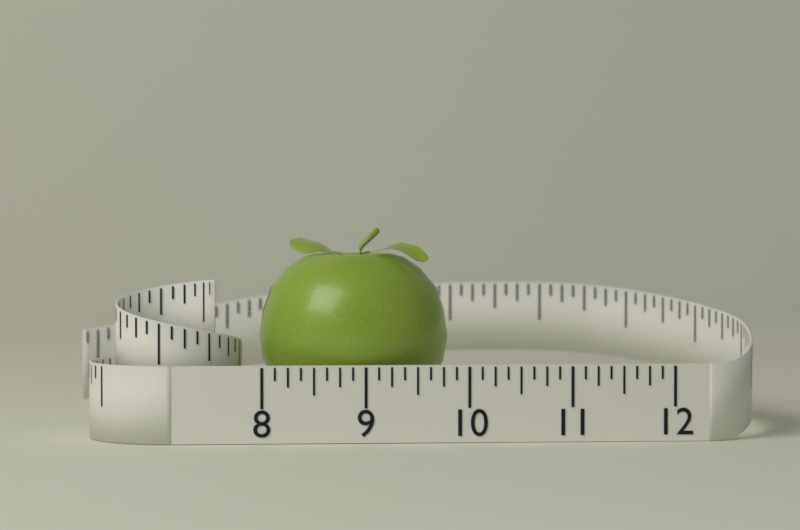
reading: 9.875 (no unit)
